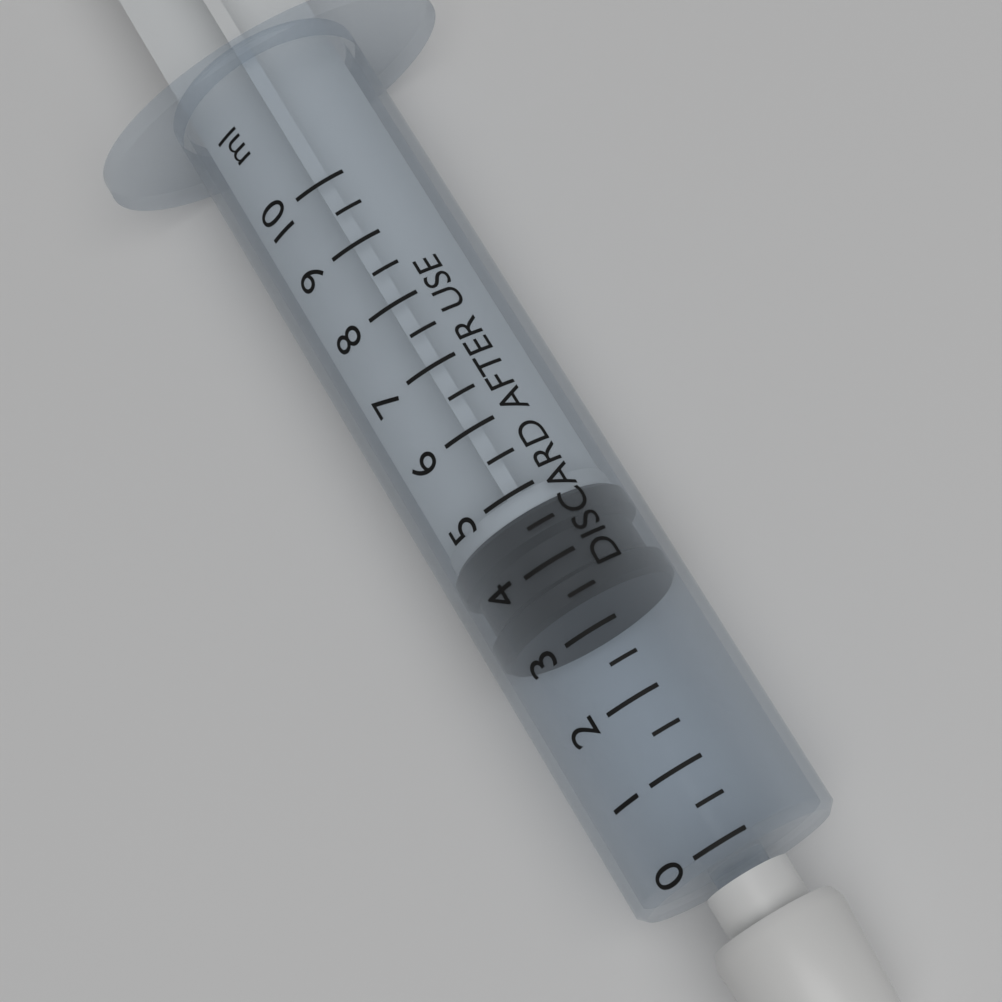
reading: 3.4 ml
